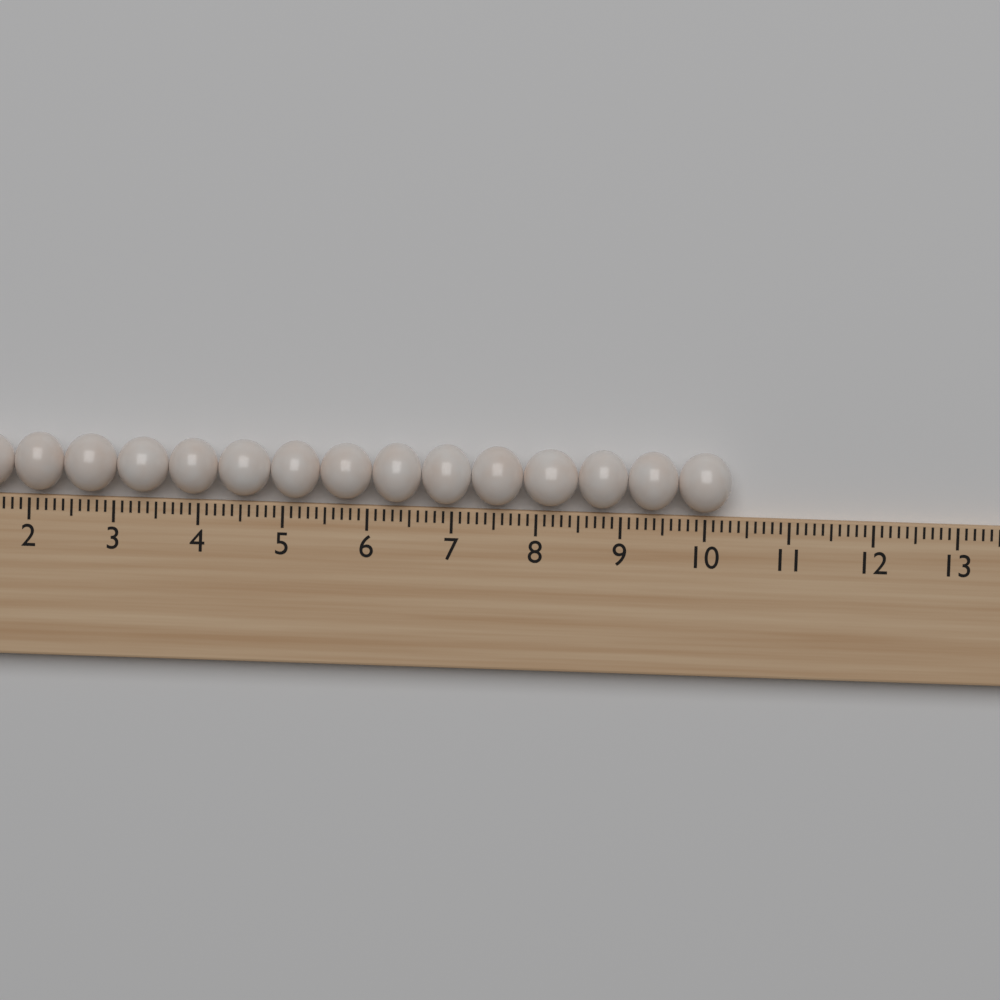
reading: 10.3 (no unit)
